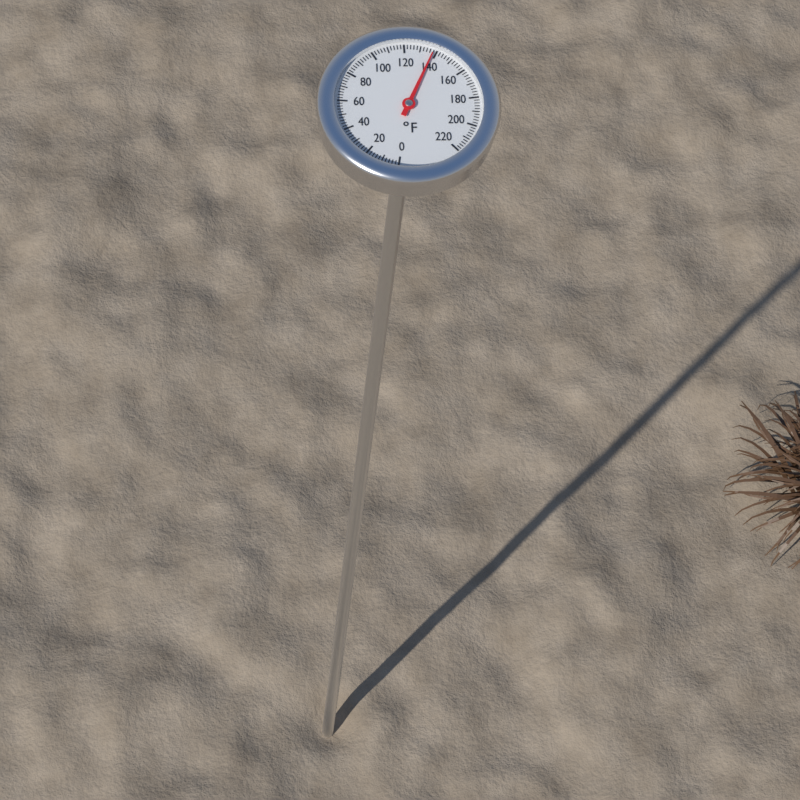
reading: 138 °F
